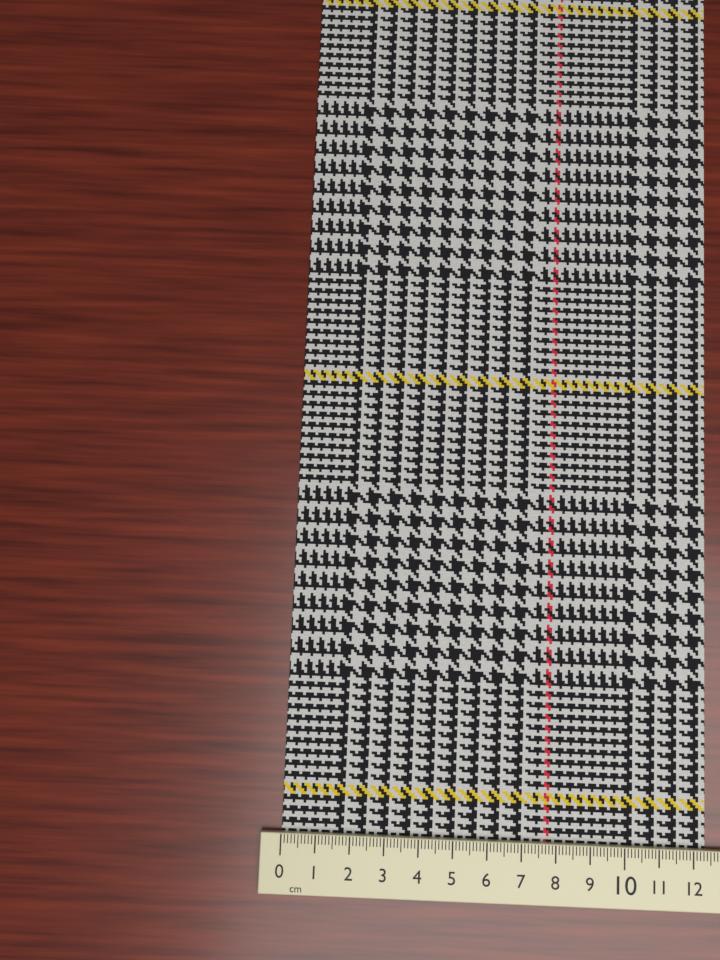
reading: 12.4 cm
